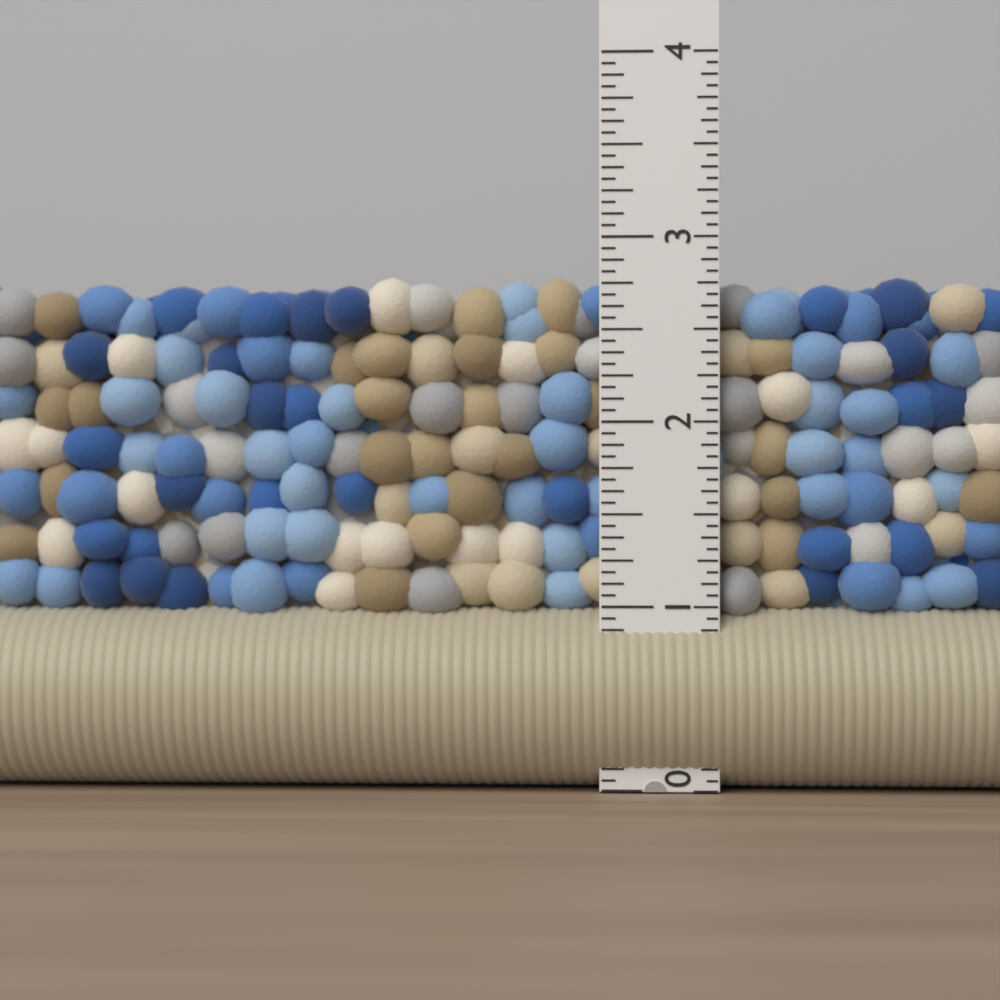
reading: 2.8125 in
